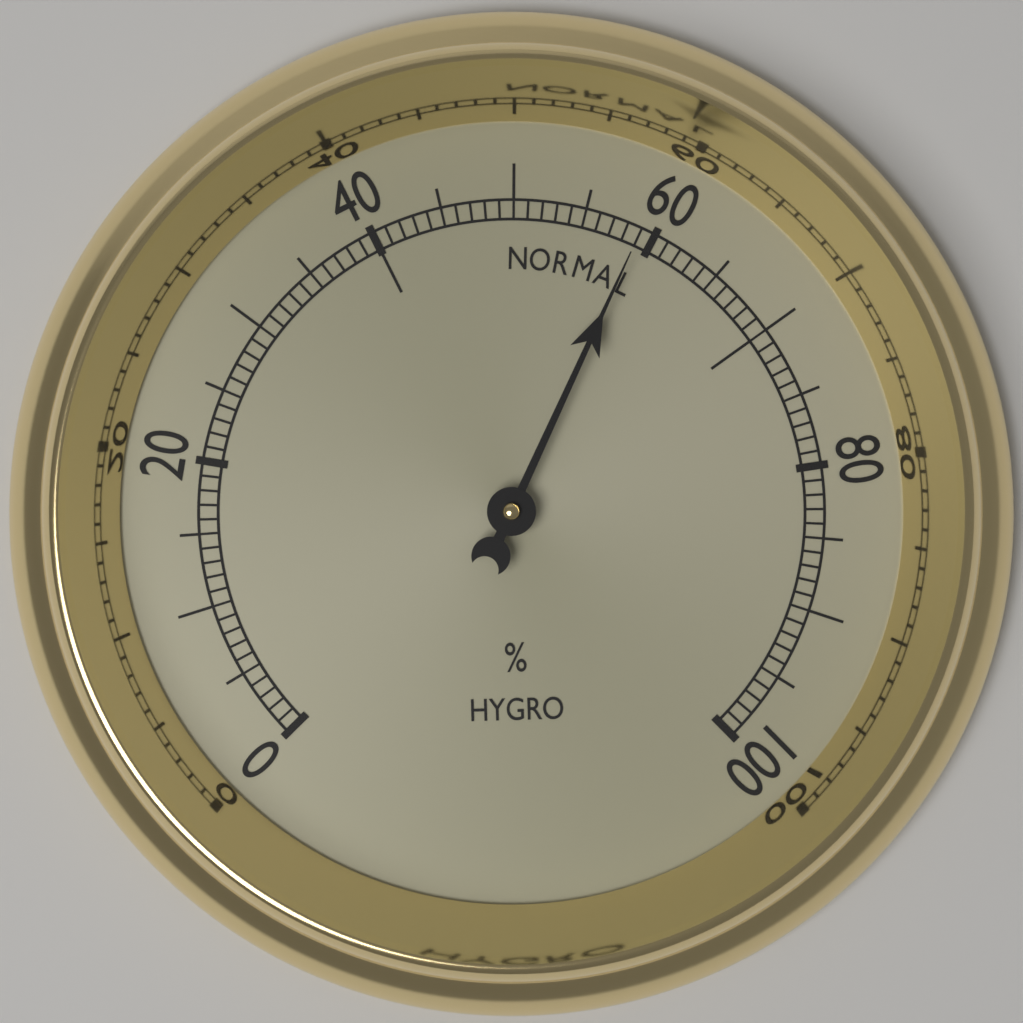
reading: 59 %
